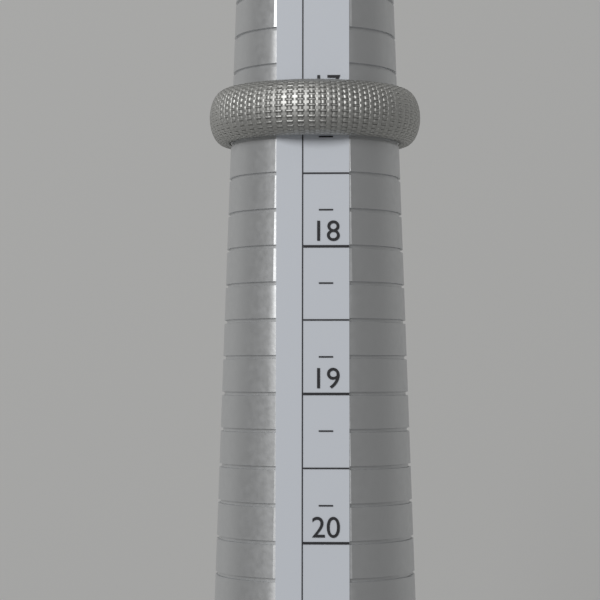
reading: 17.25 (no unit)
